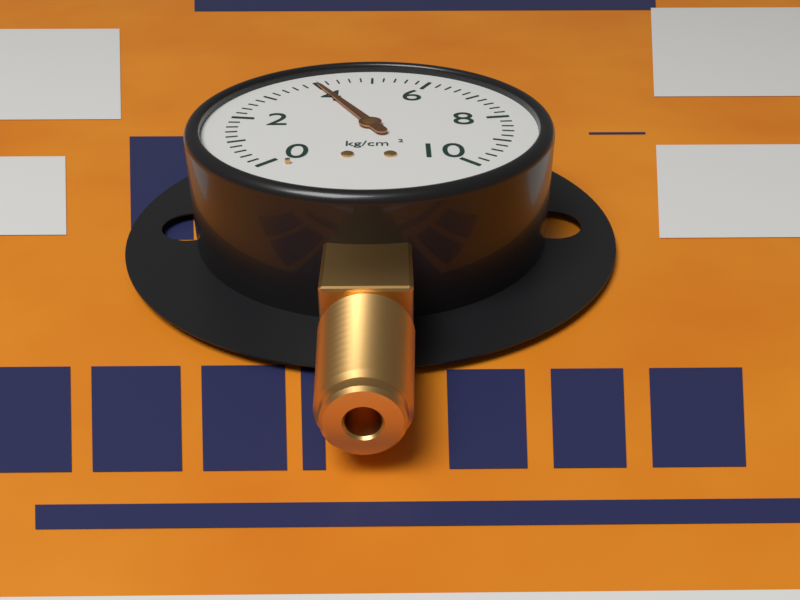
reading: 4.0 kg/cm²
